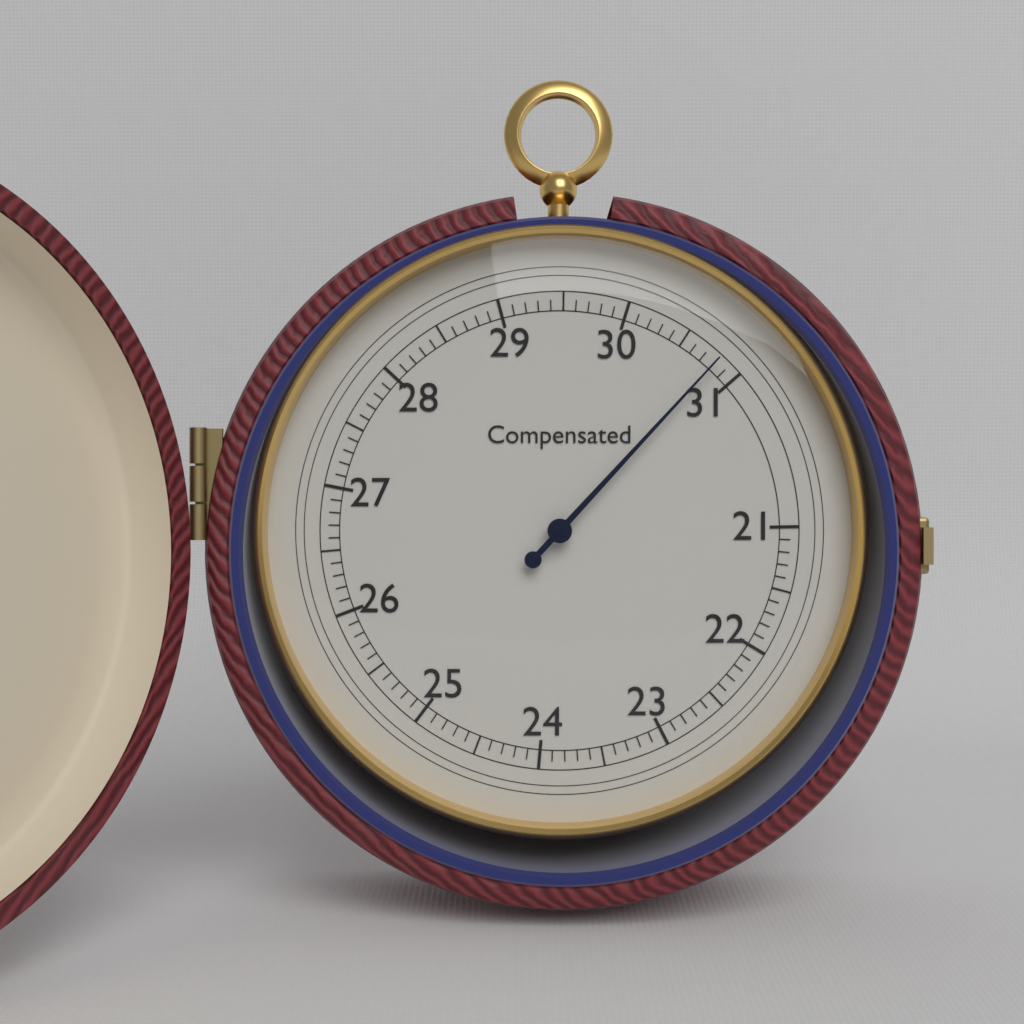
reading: 30.8 (no unit)
